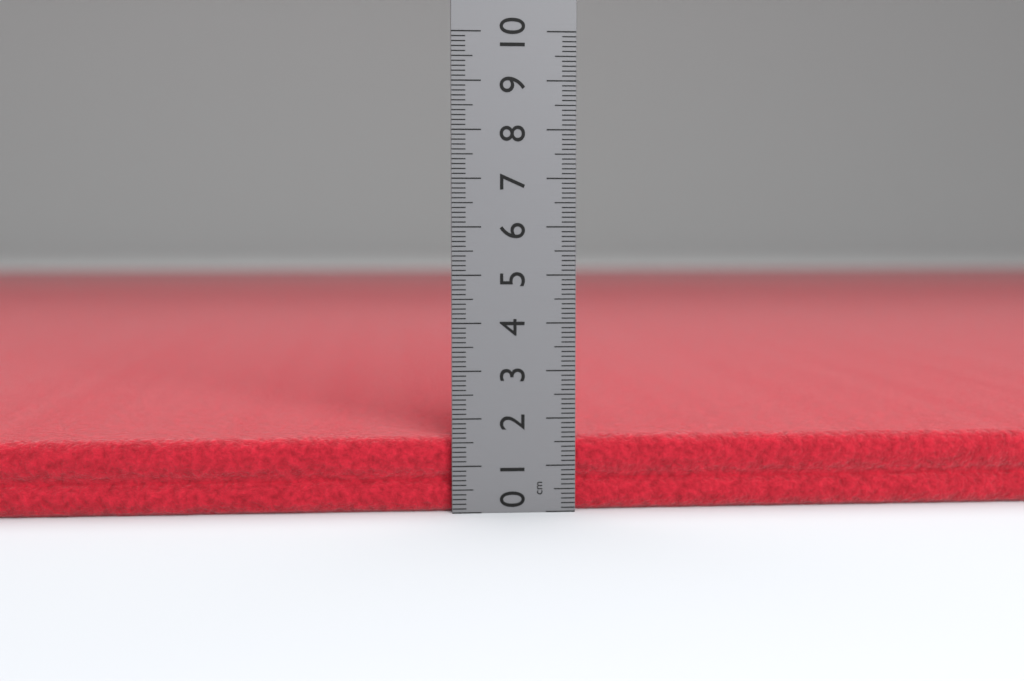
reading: 1.6 cm
